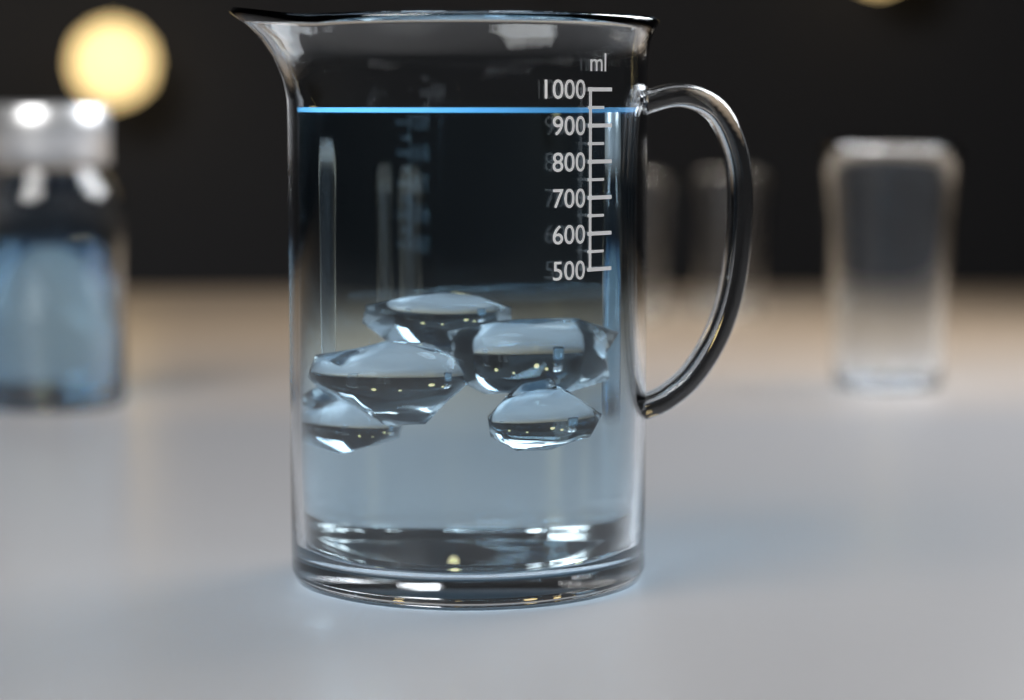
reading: 950 ml
